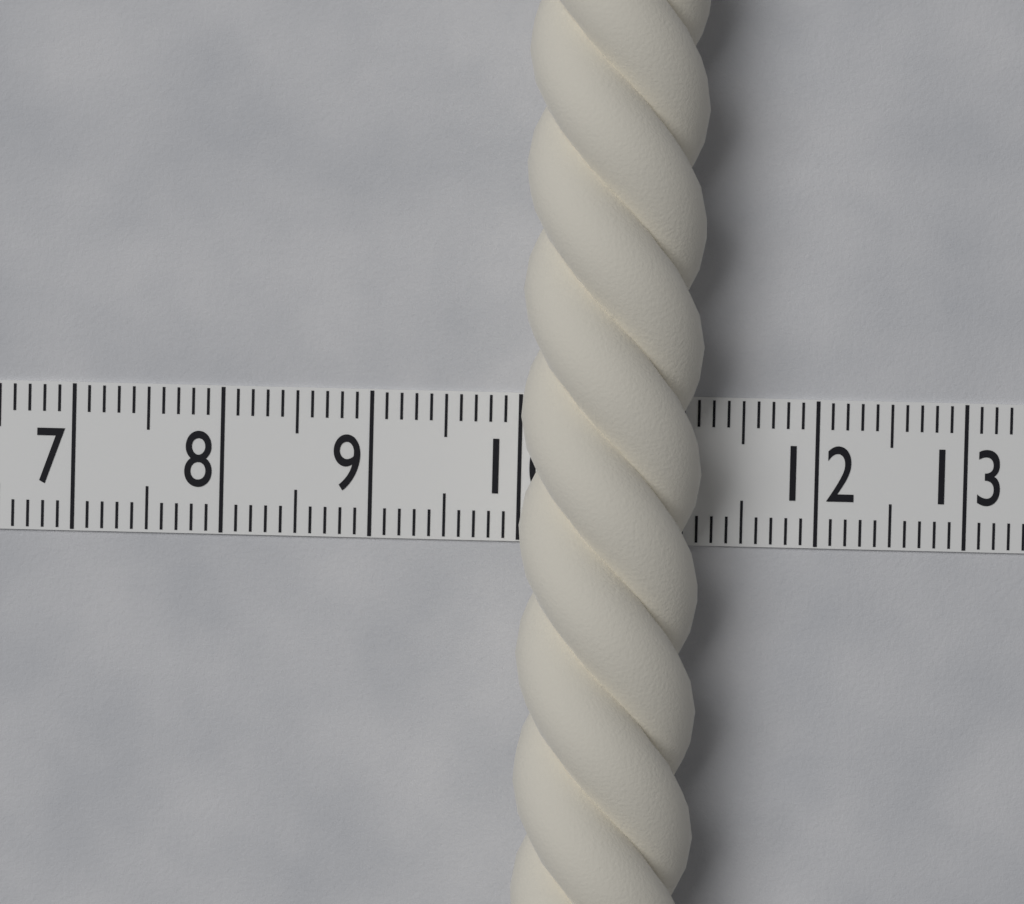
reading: 11.2 (no unit)
